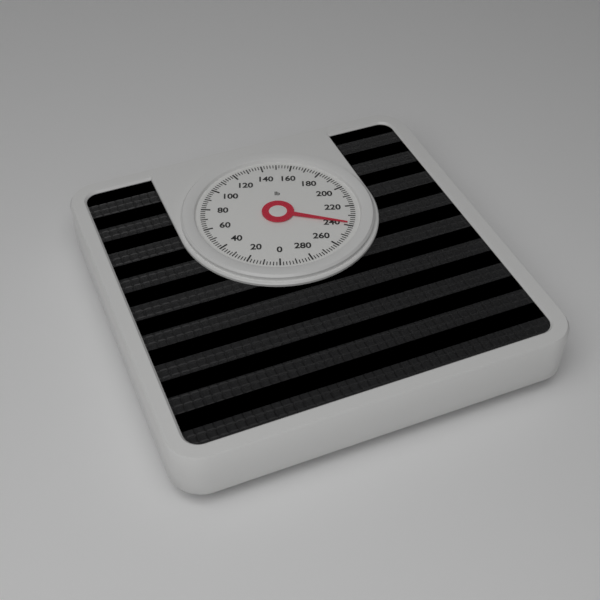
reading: 238 lb
